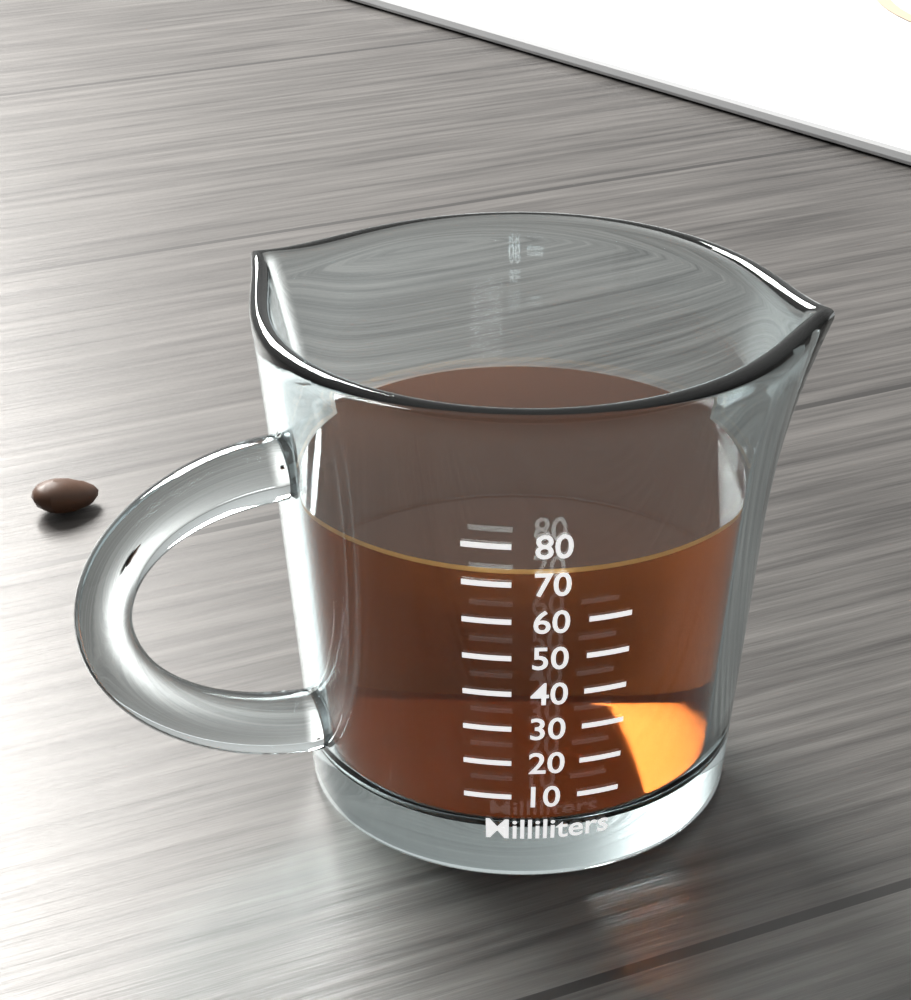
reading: 72 ml
